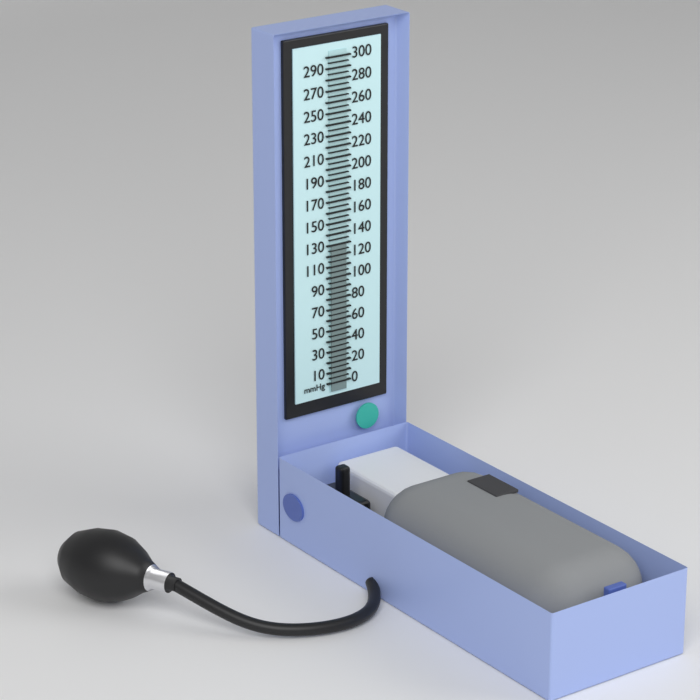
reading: 130 mmHg
